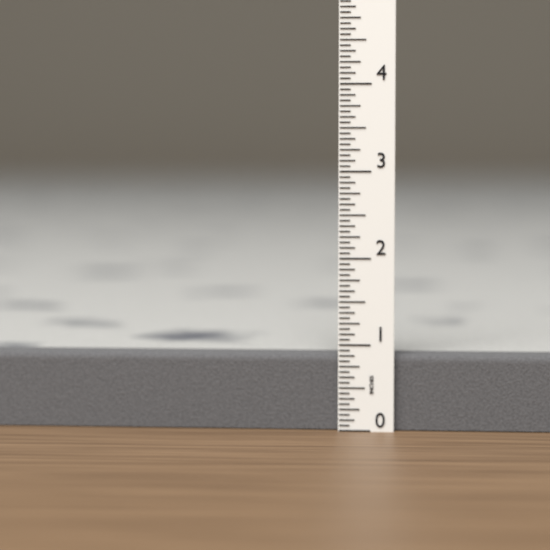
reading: 0.8750 in
